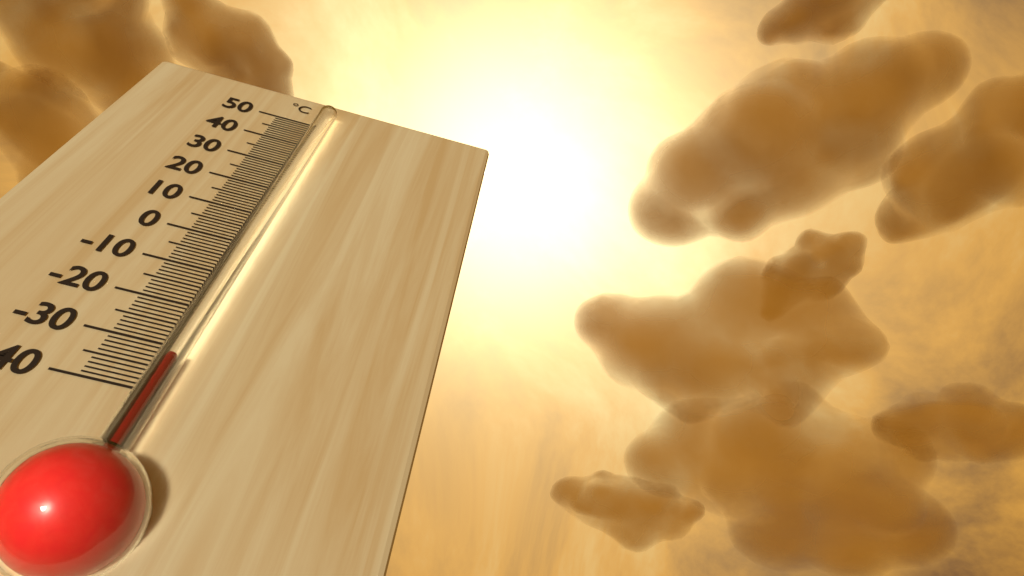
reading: -34 °C
